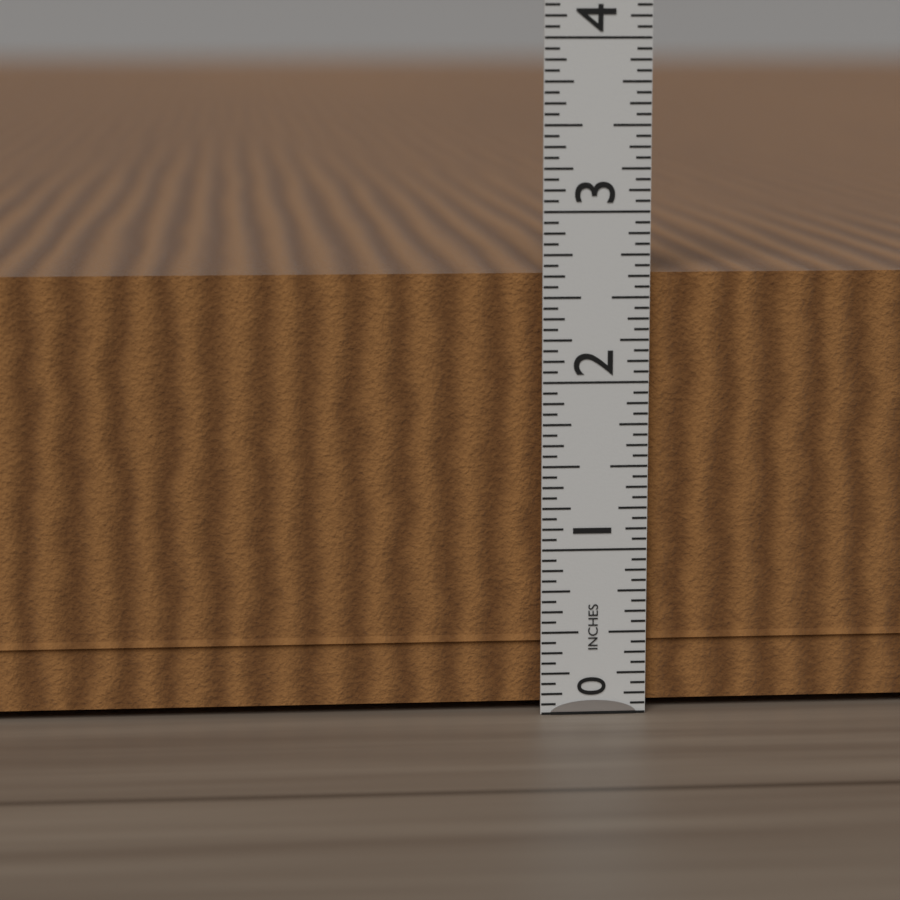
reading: 2.6875 in
